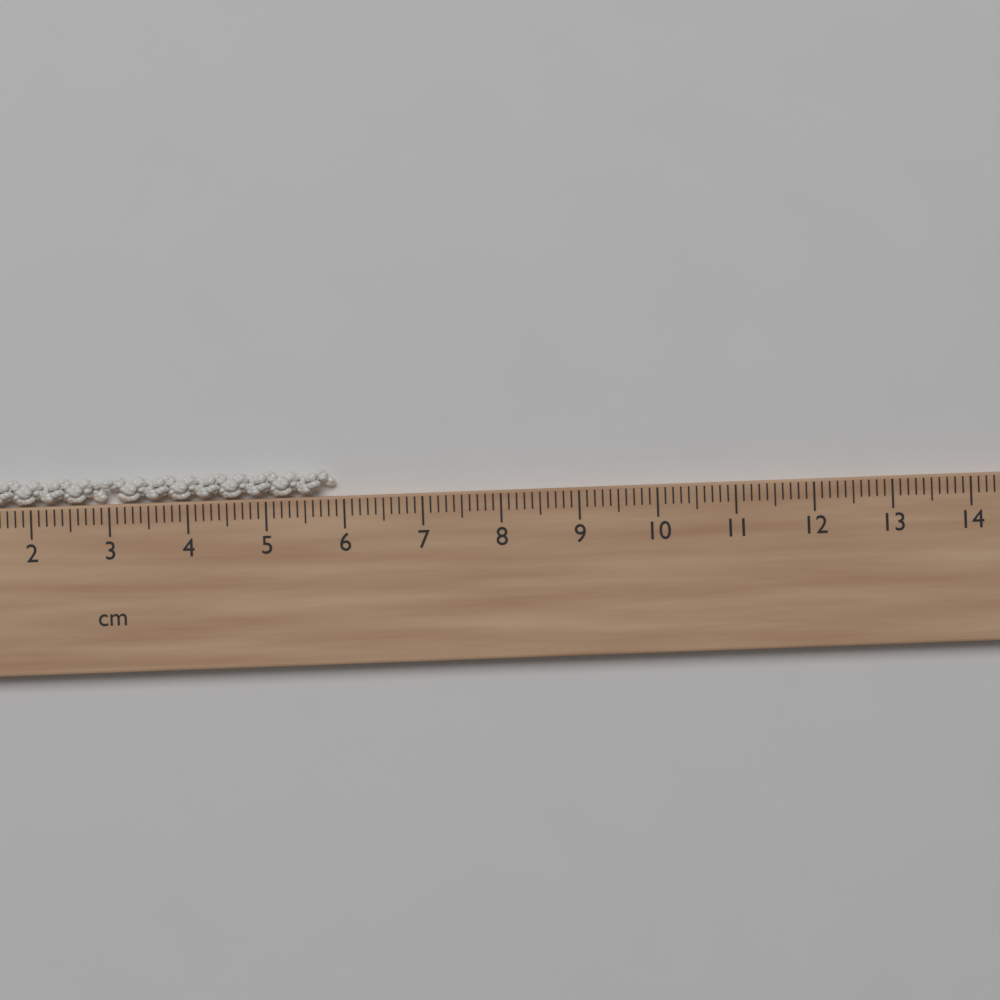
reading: 5.9 cm
